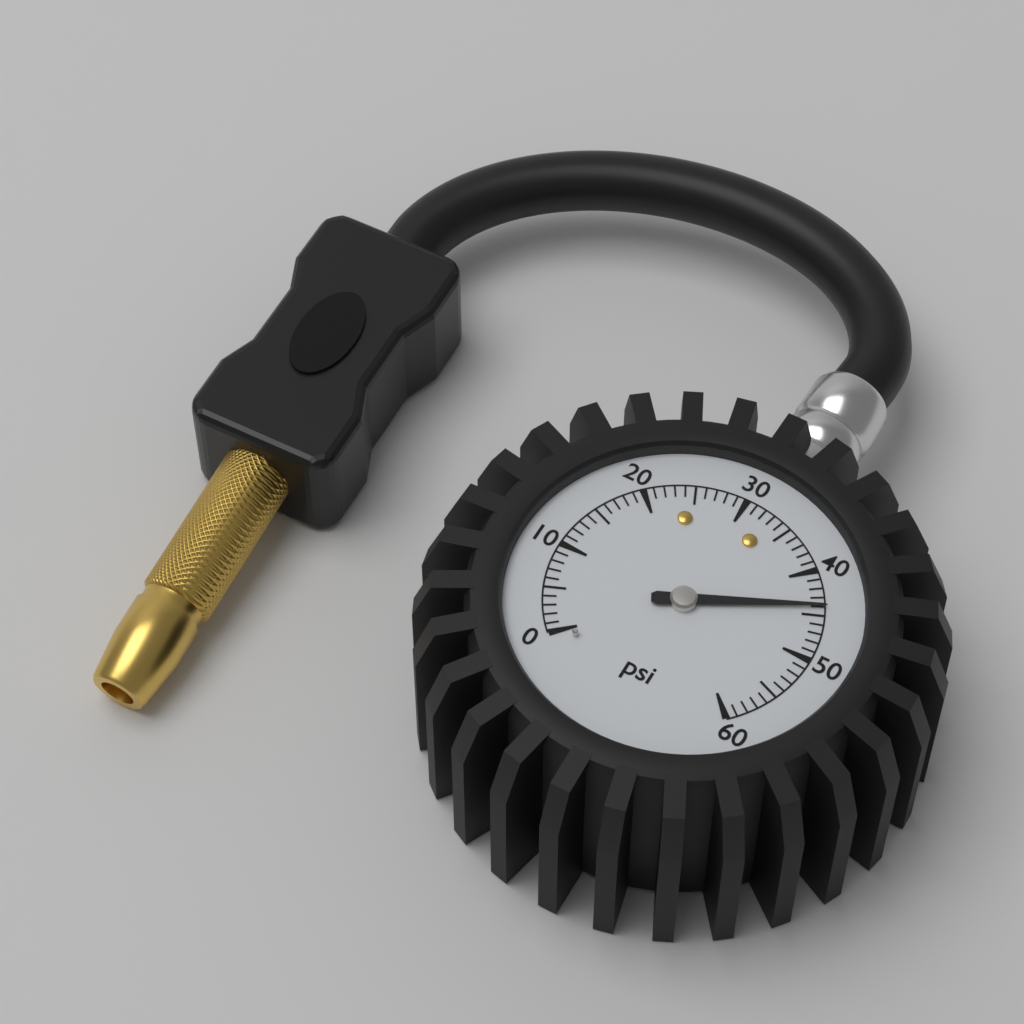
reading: 44 psi
